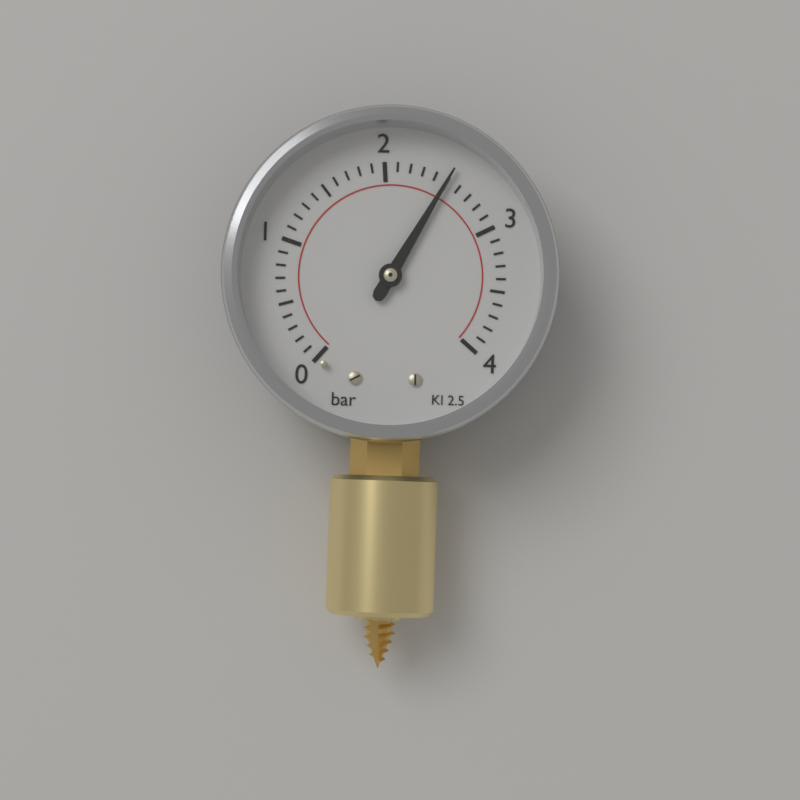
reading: 2.5 bar
